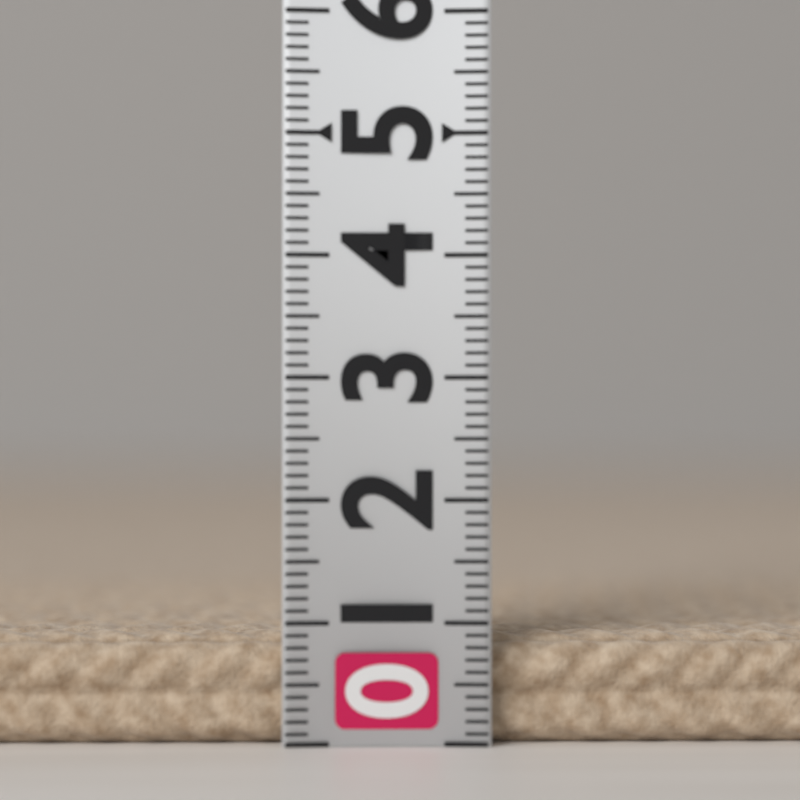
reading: 0.9 (no unit)
